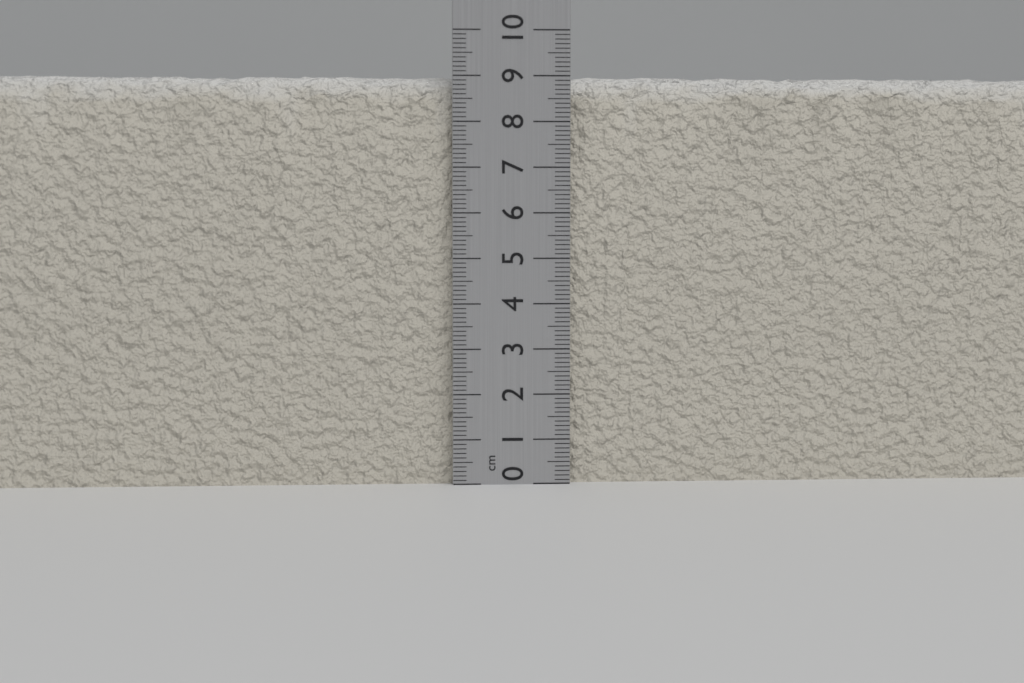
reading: 9.0 cm
